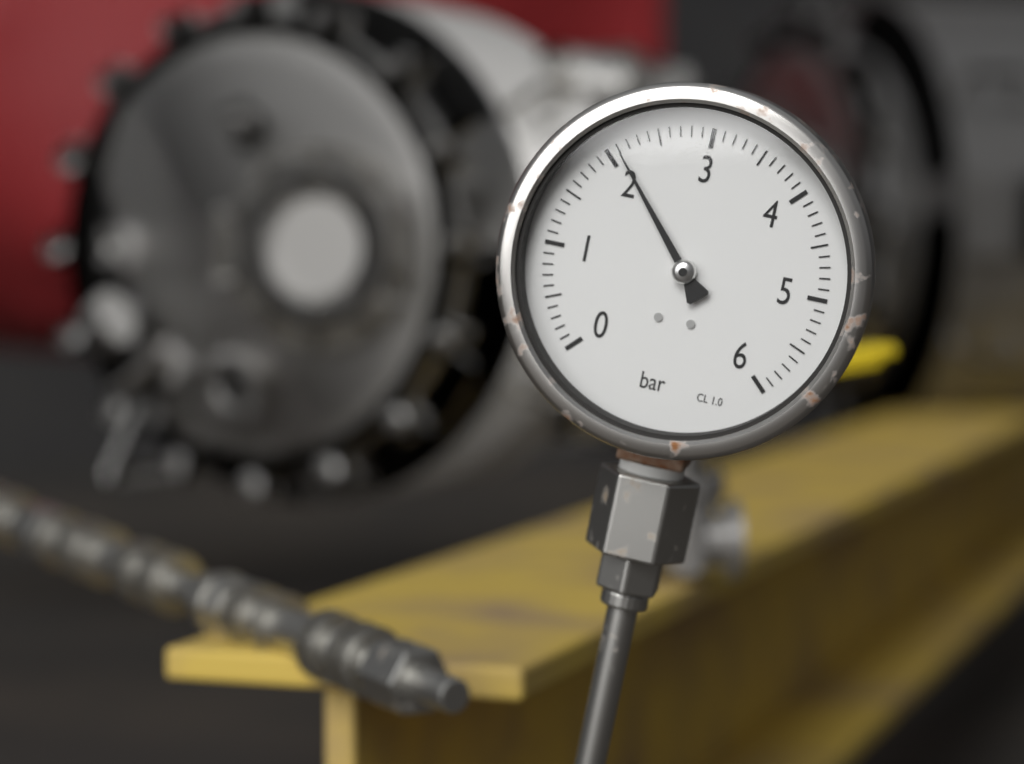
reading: 2.1 bar
